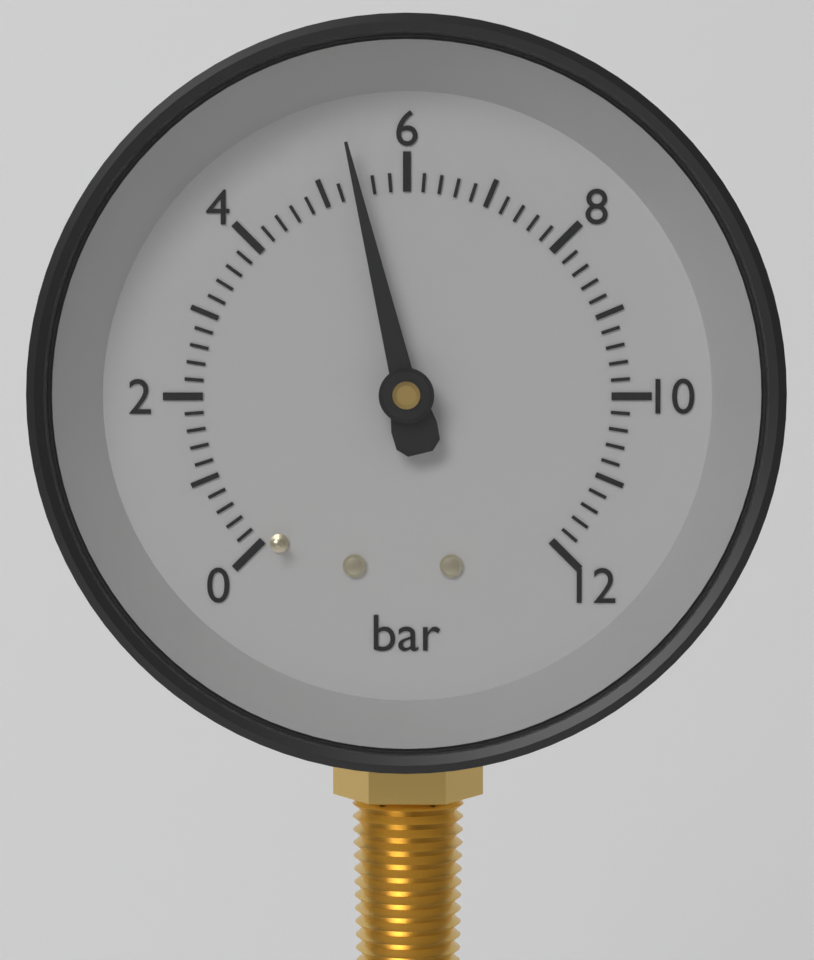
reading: 5.4 bar
